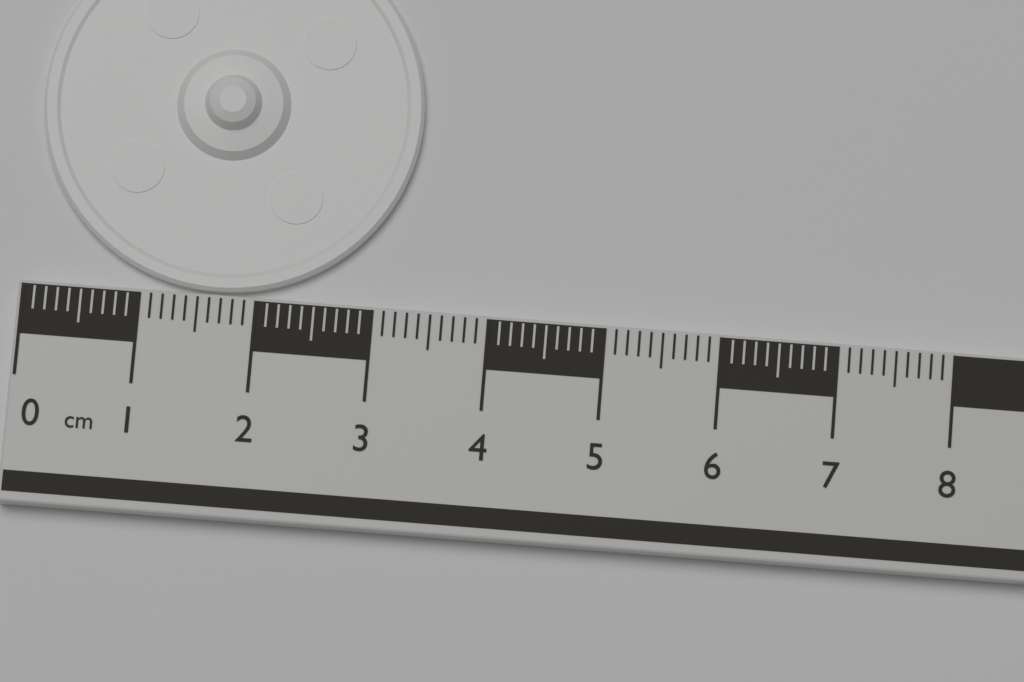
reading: 3.3 cm
